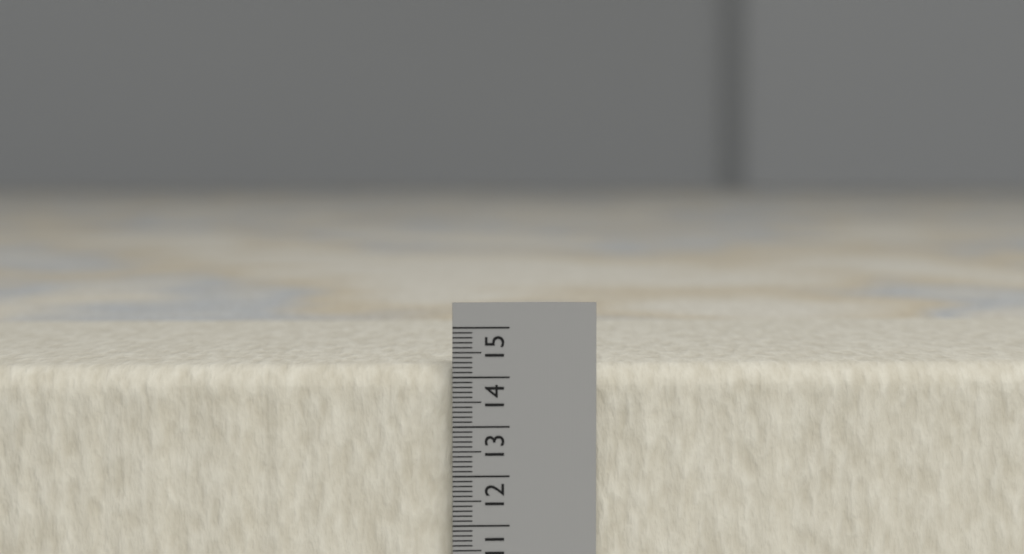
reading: 14.2 (no unit)
